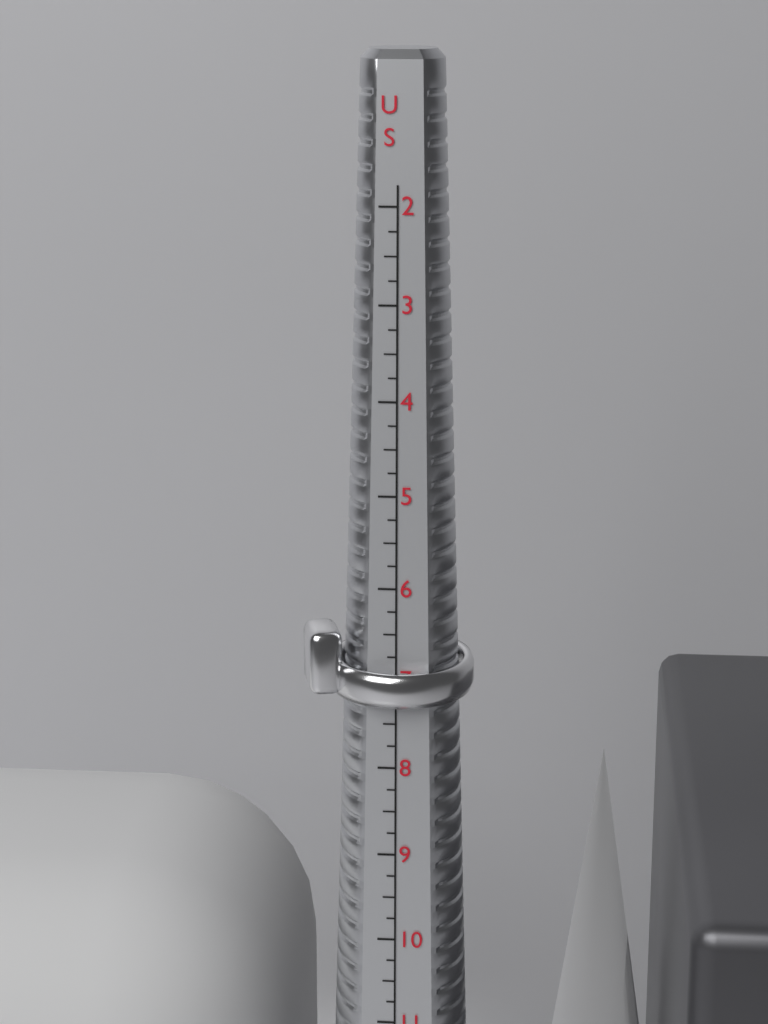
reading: 7.25 US
